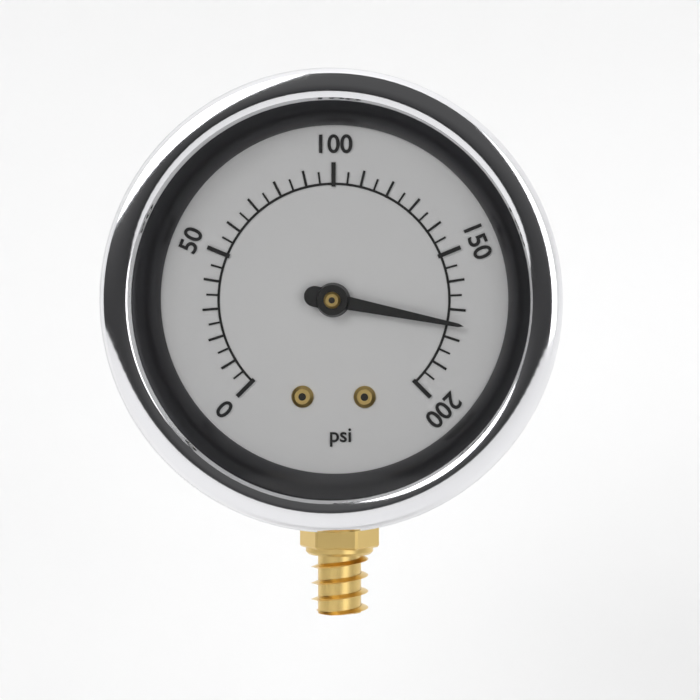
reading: 175 psi
